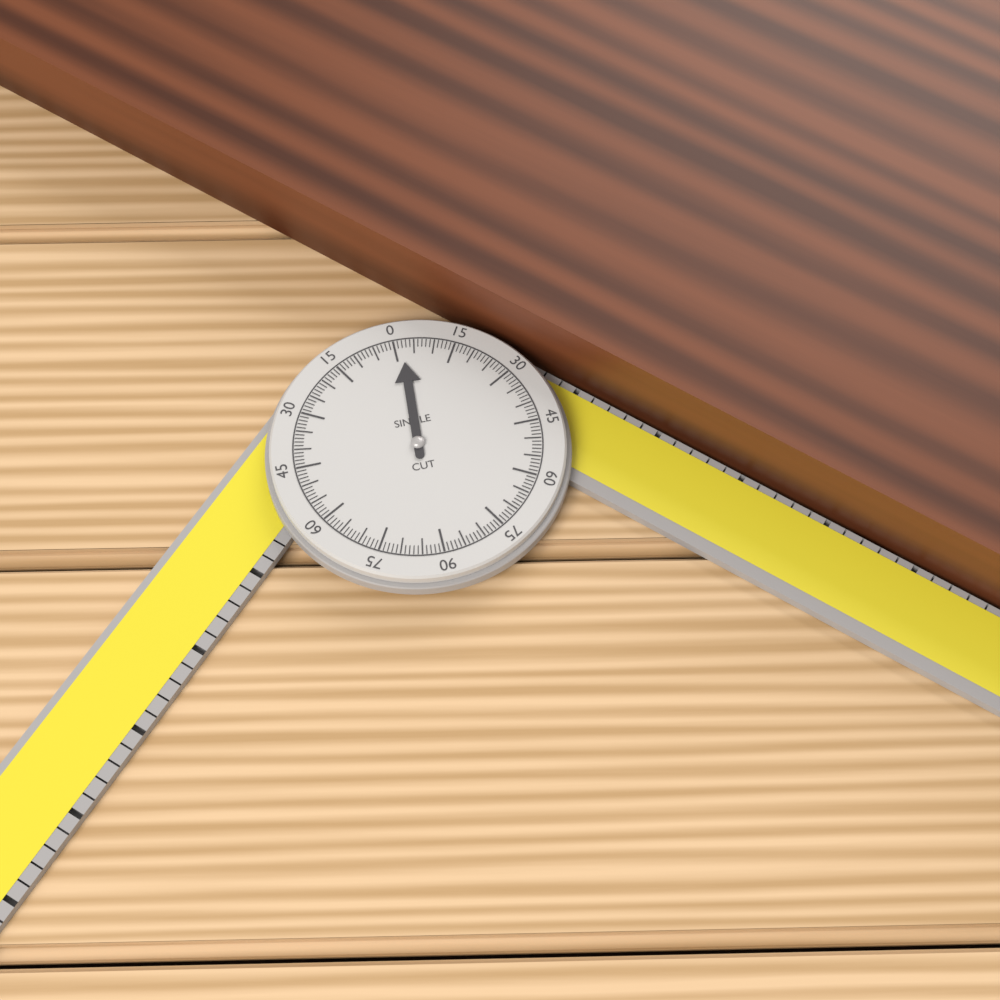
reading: 2 °
